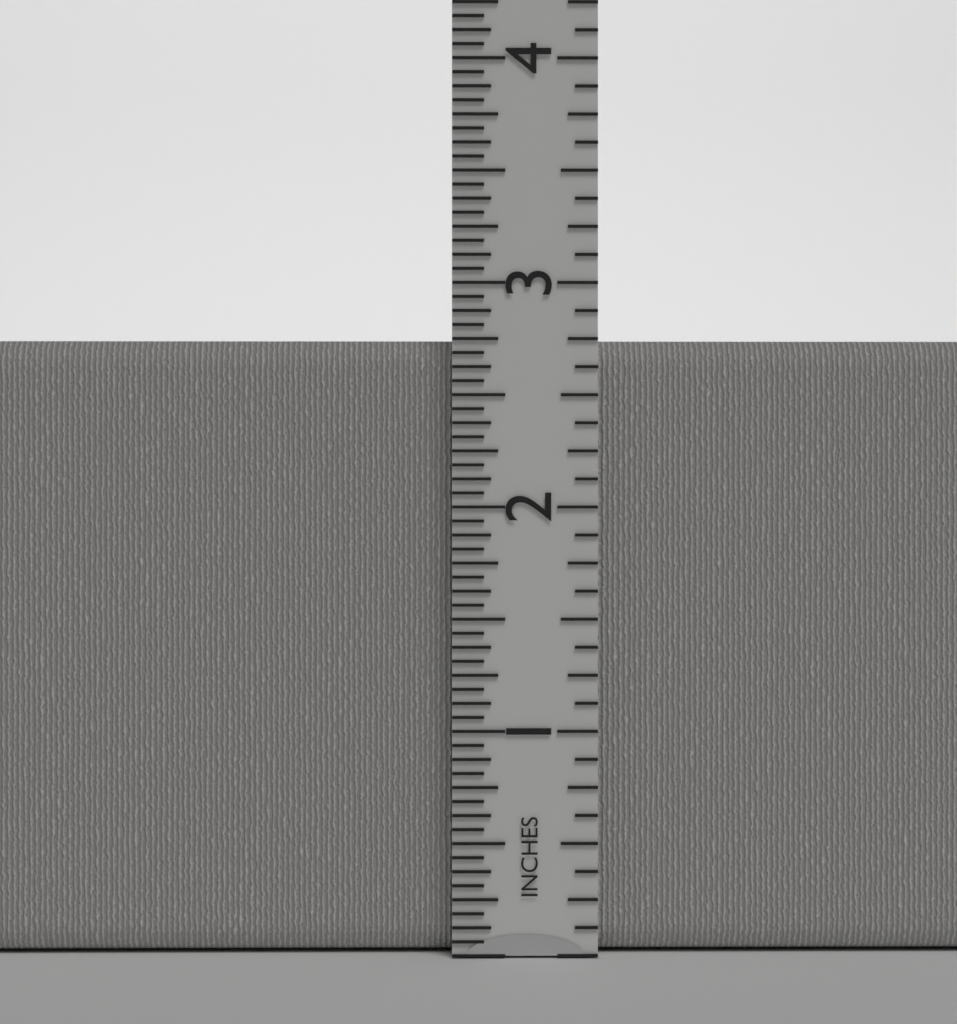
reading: 2.7500 in
